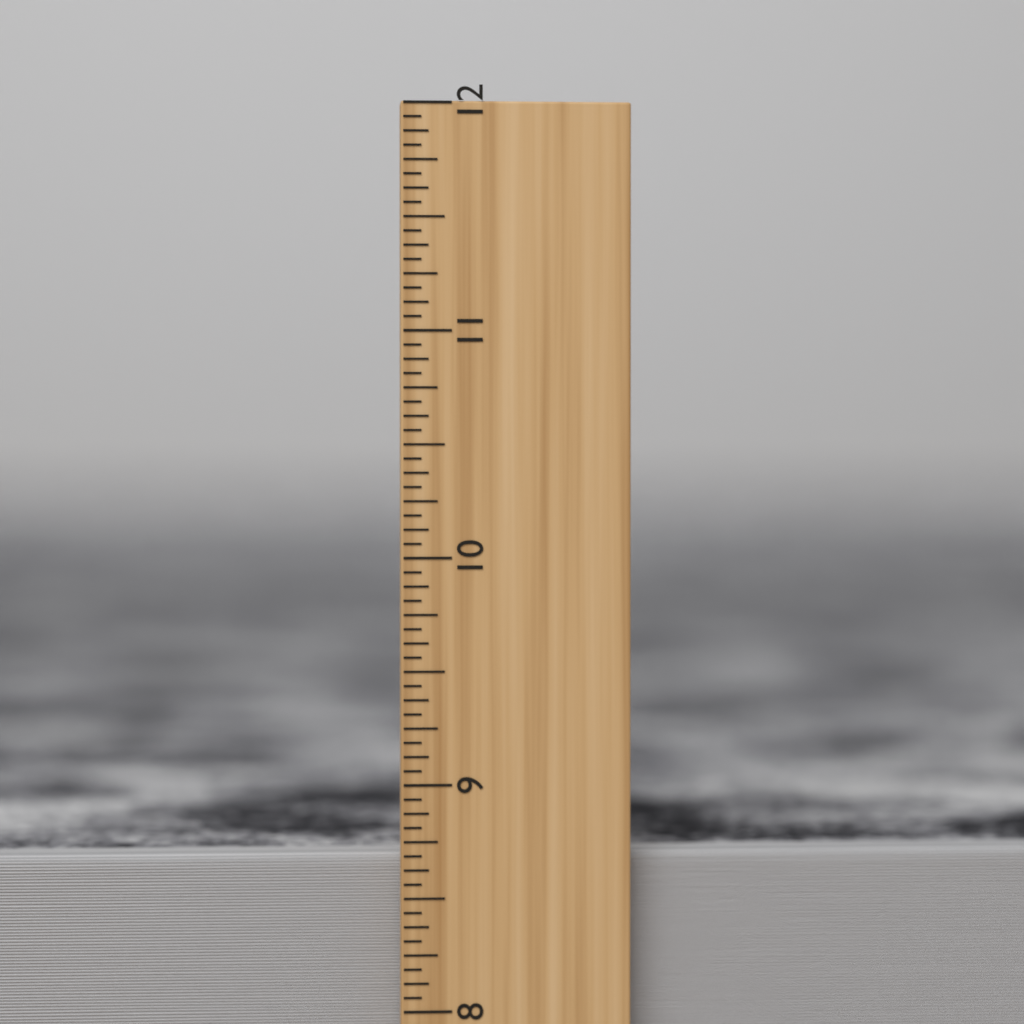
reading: 8.6875 inch
